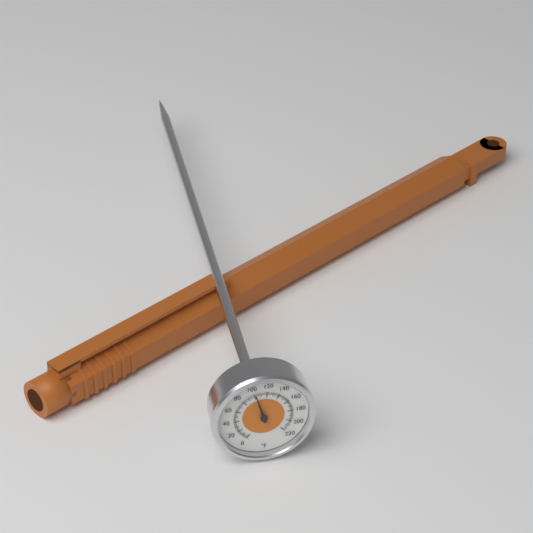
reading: 102 °F
